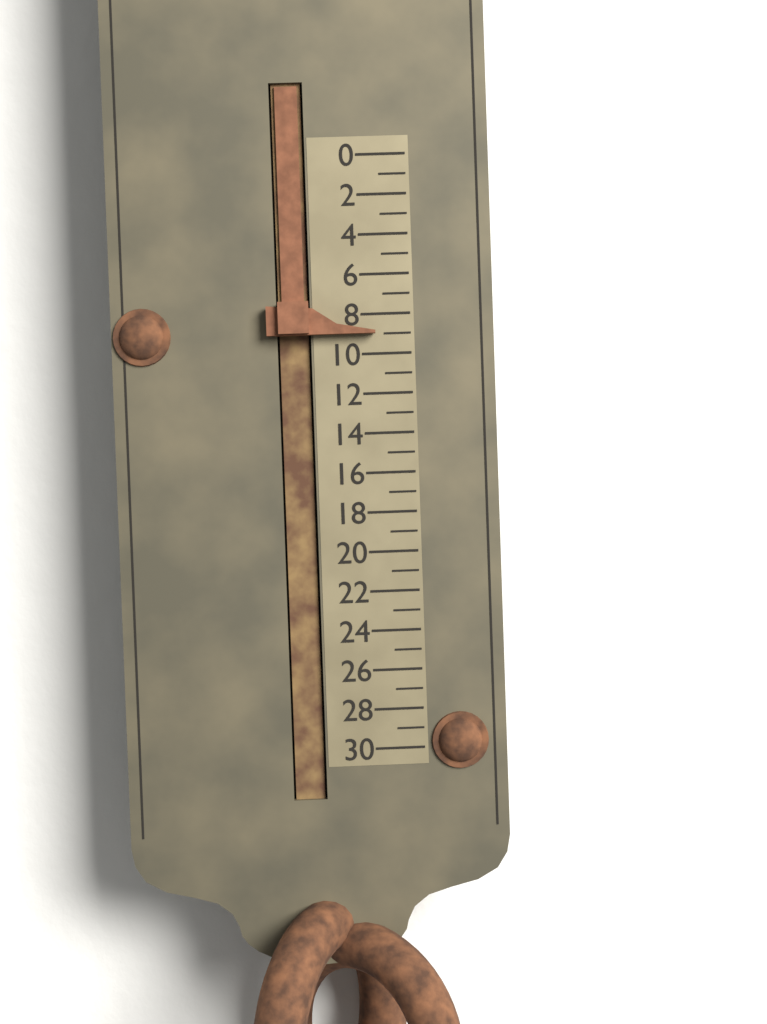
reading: 9 (no unit)
